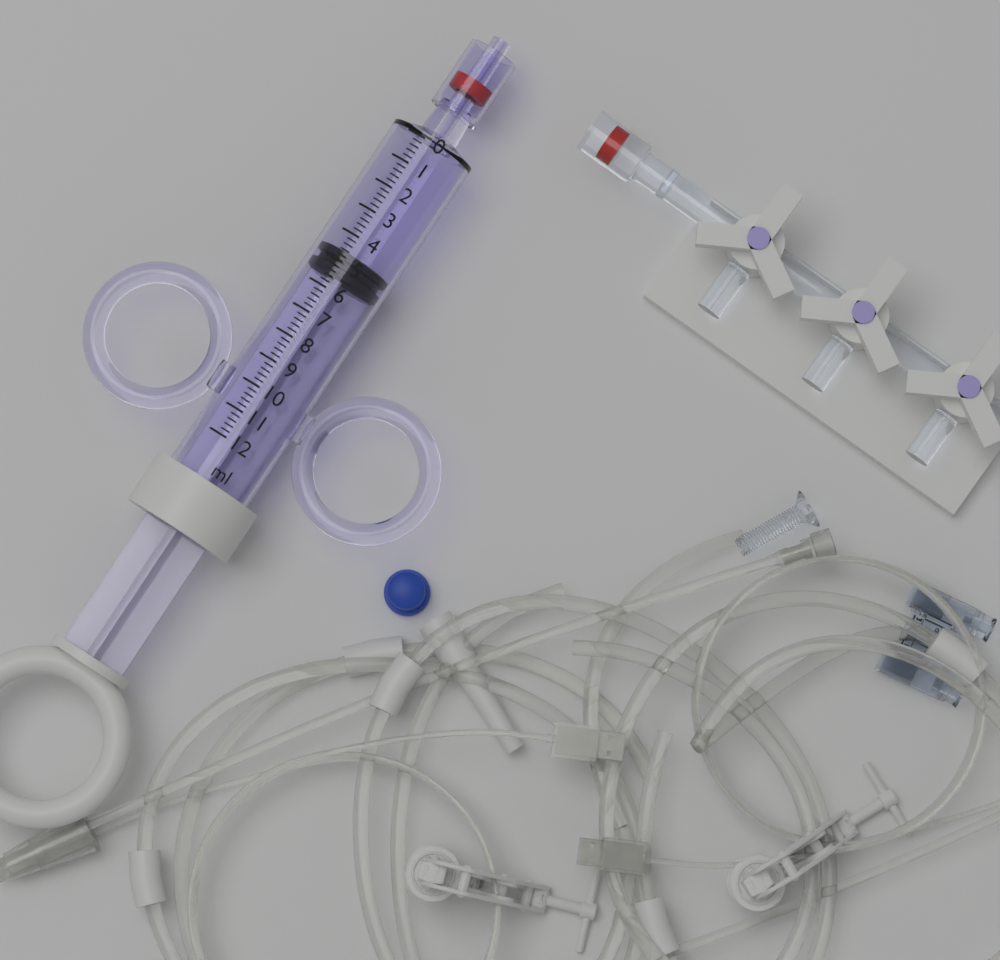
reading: 4.6 ml
